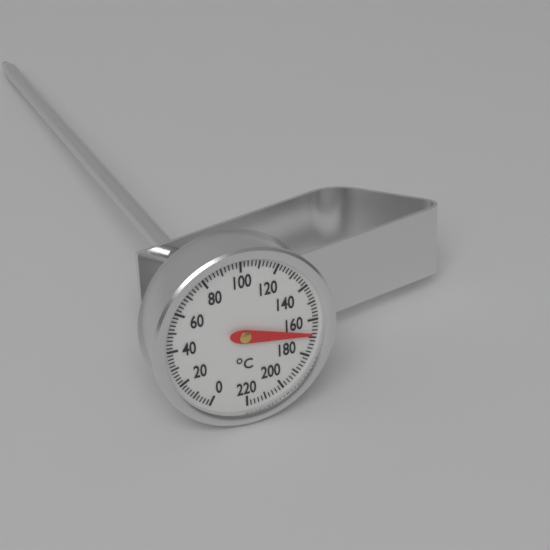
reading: 168 °C
